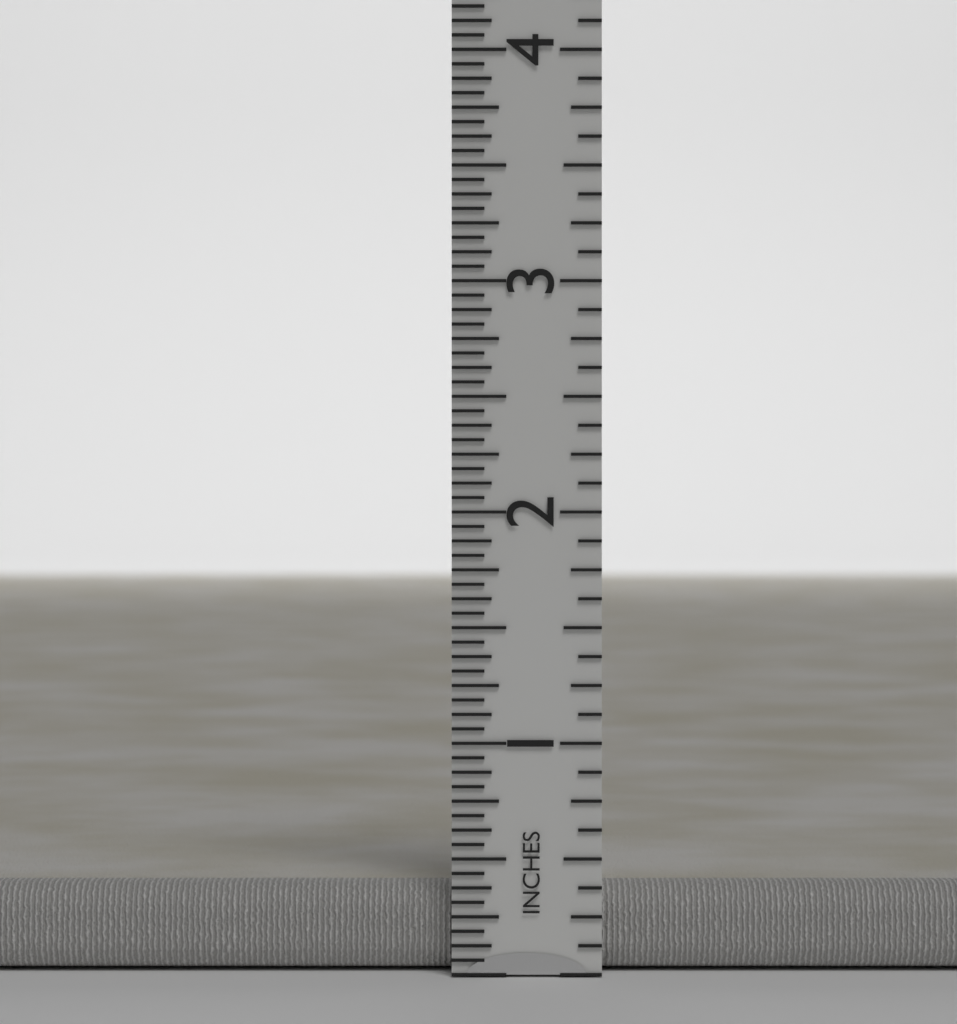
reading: 0.3750 in
